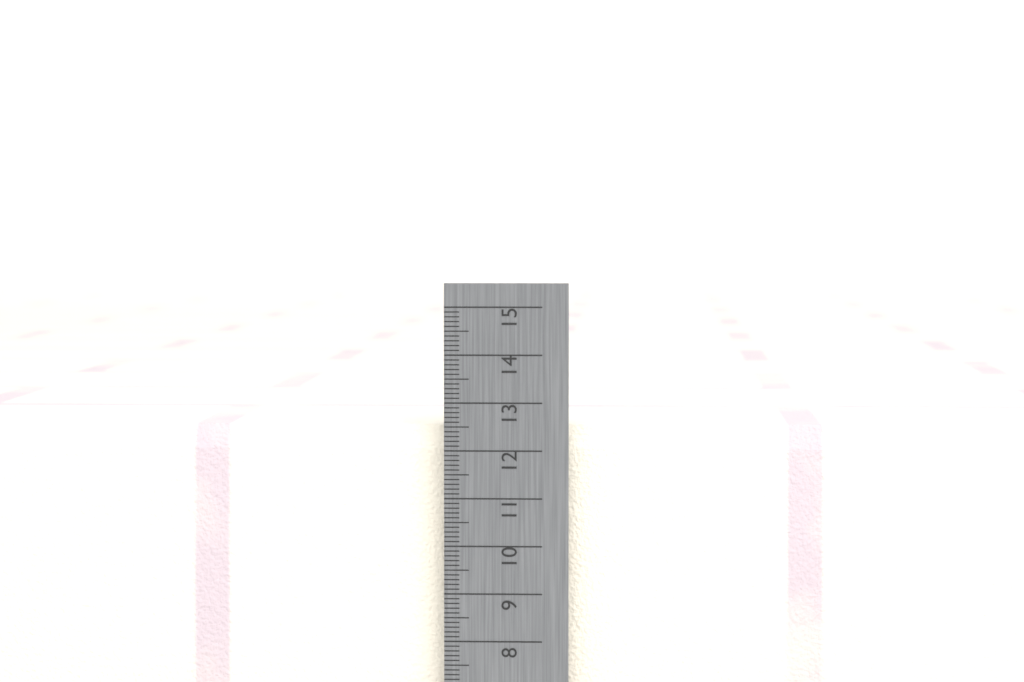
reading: 12.5 cm
